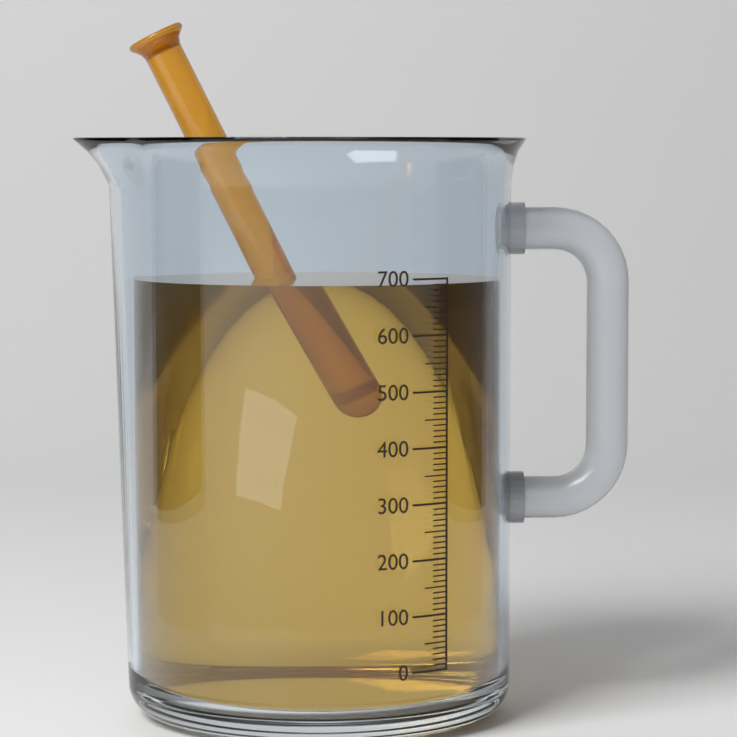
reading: 690 (no unit)
